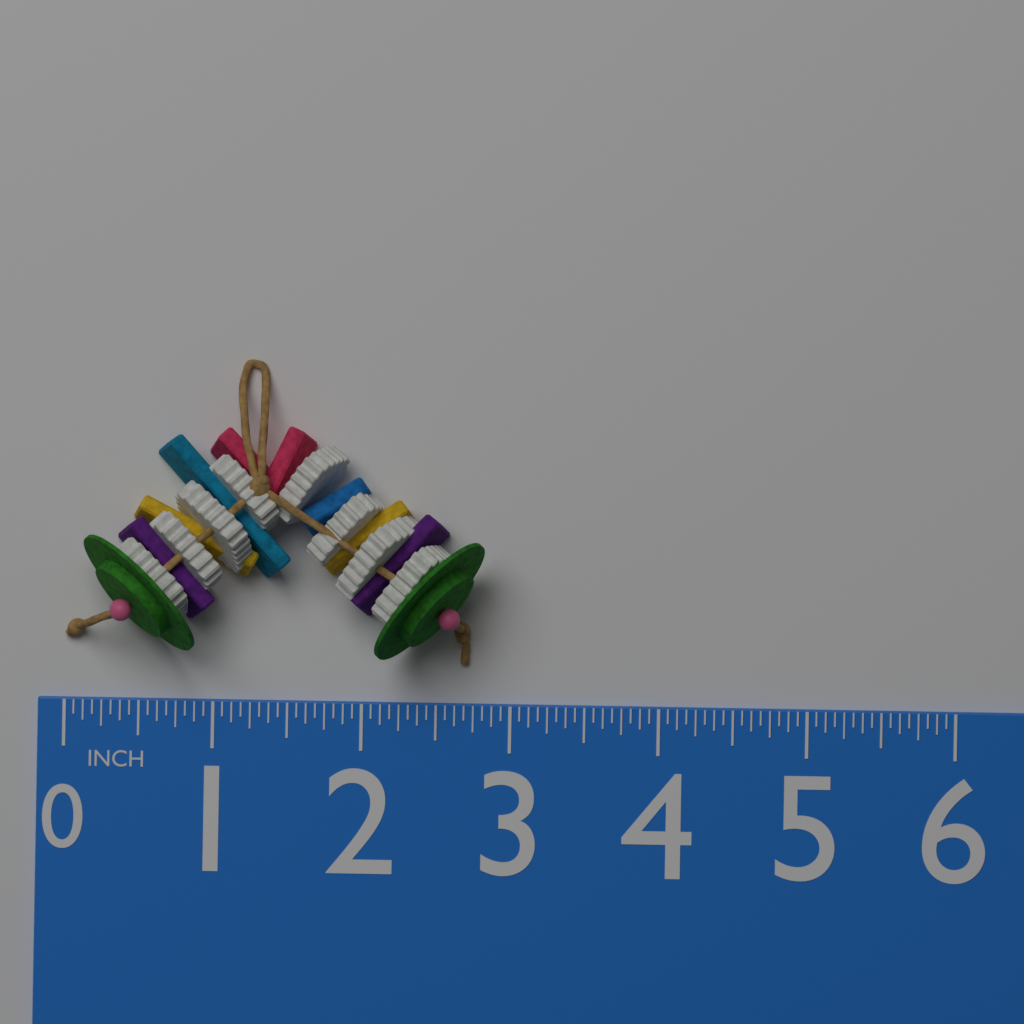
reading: 2.8125 in
